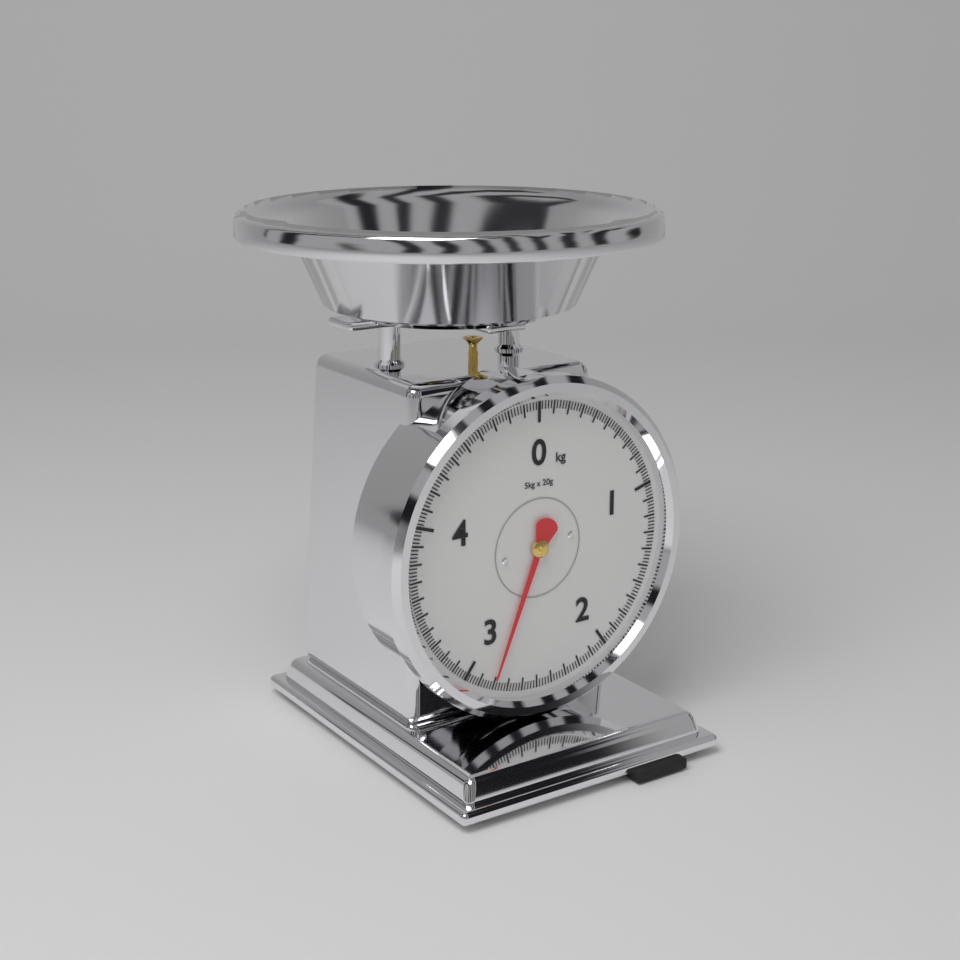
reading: 2.80 kg
